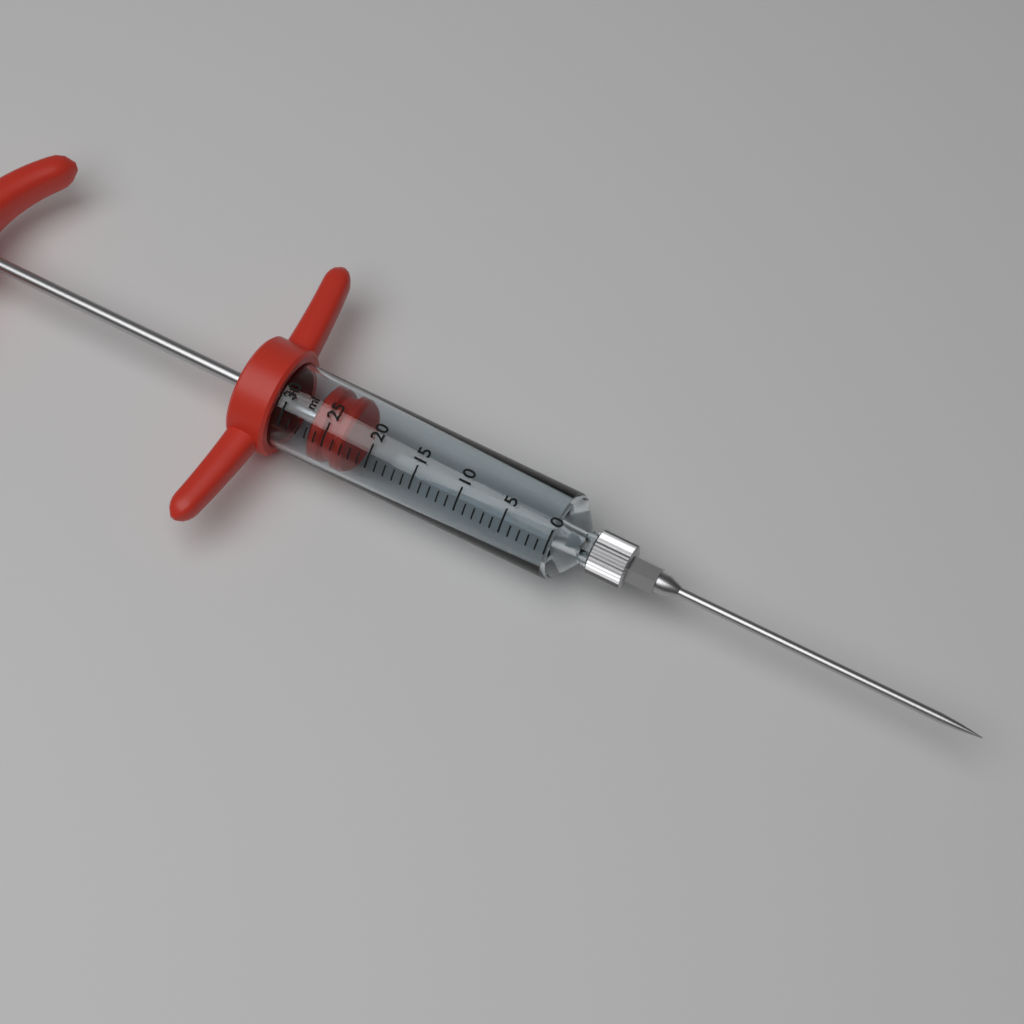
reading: 23 ml
